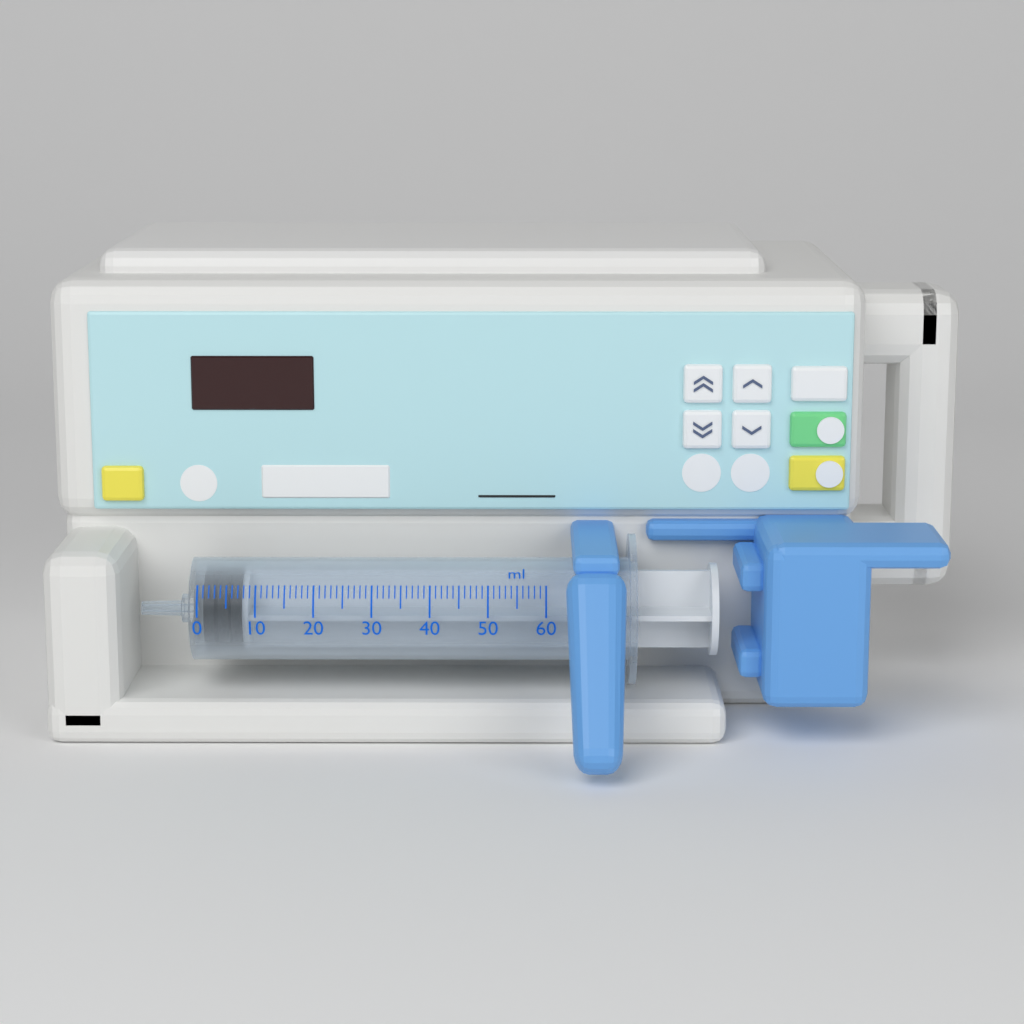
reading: 1 ml
